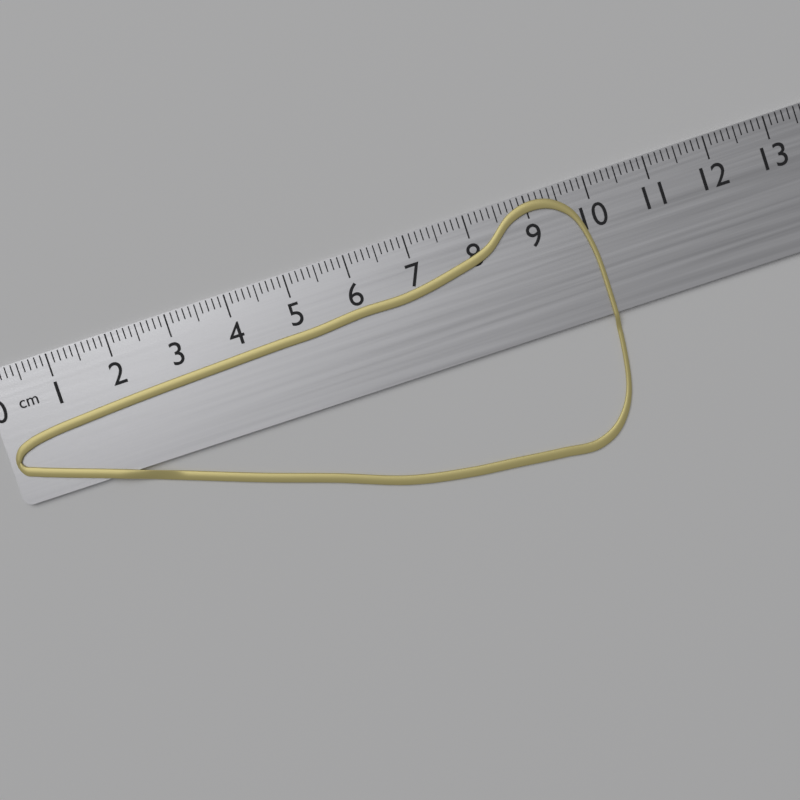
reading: 9.9 cm
